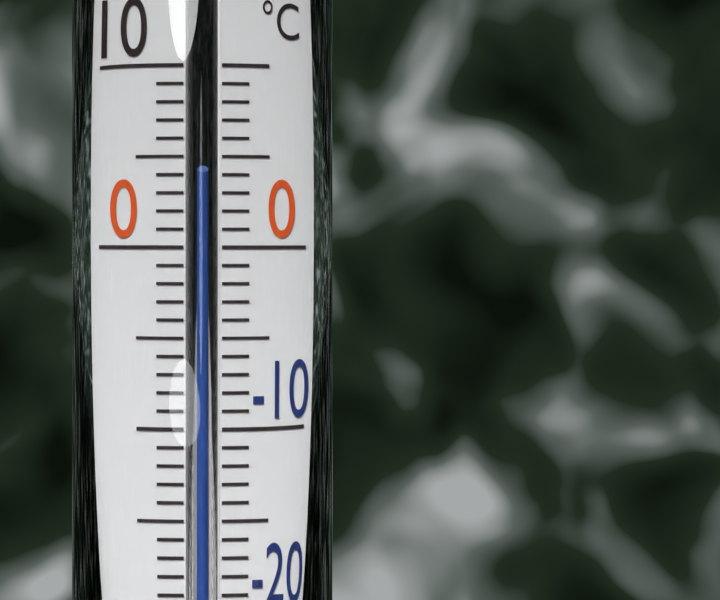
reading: 4 °C
